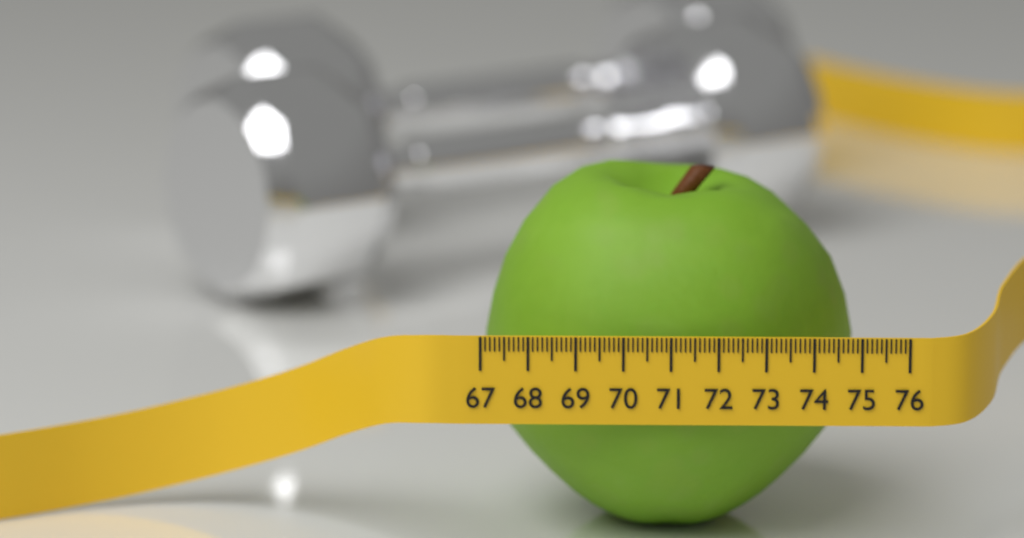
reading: 75.0 (no unit)
